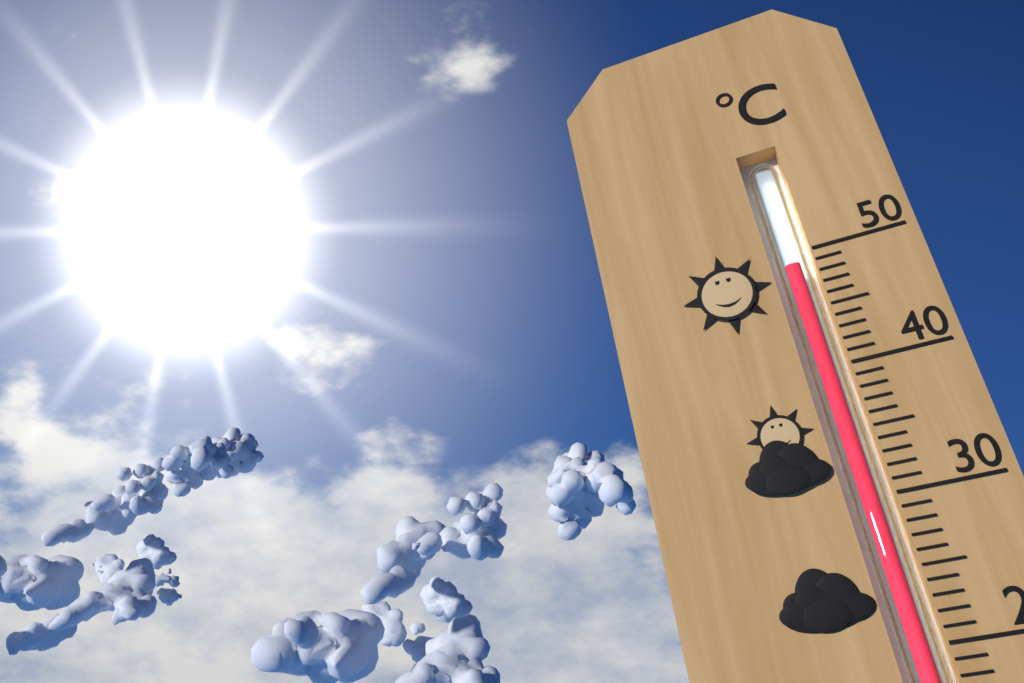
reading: 49 °C
